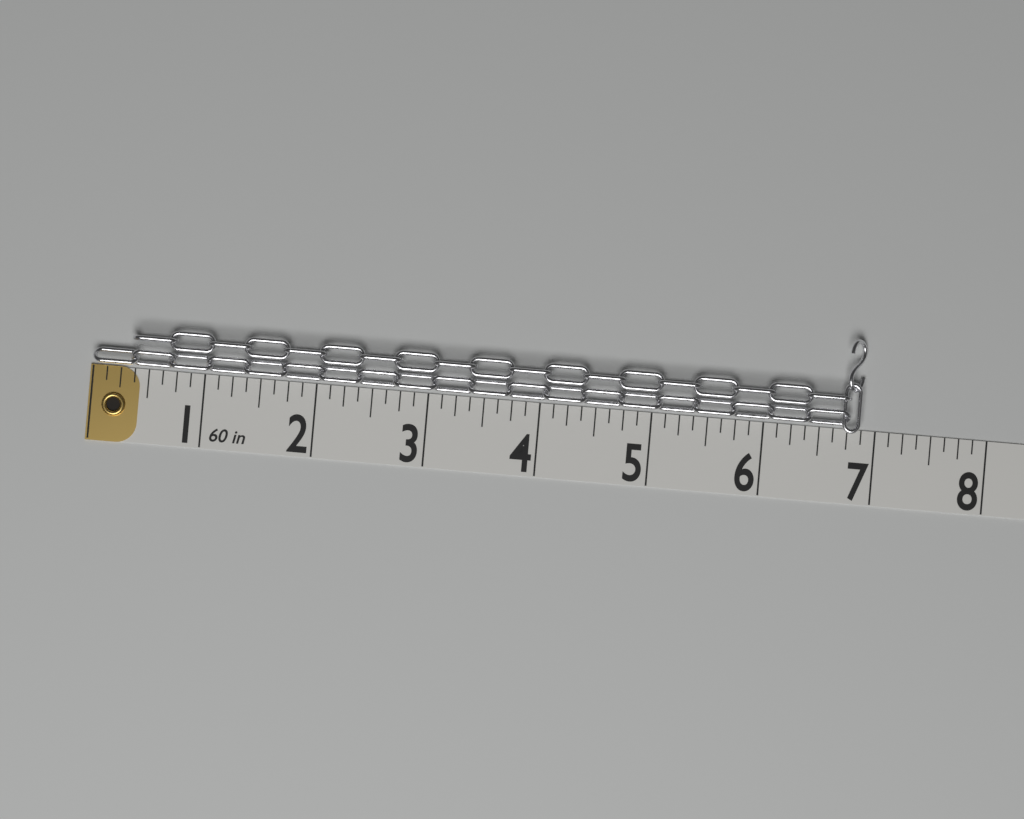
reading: 6.875 in
